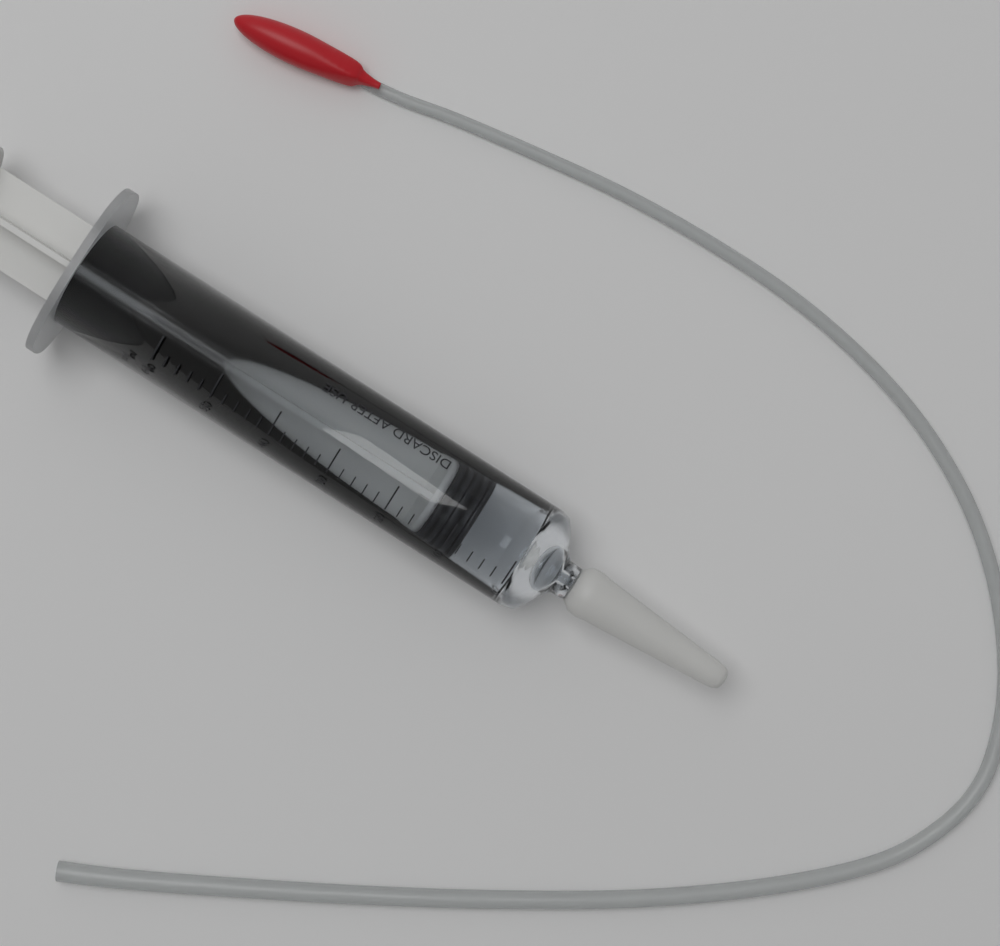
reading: 8 ml
